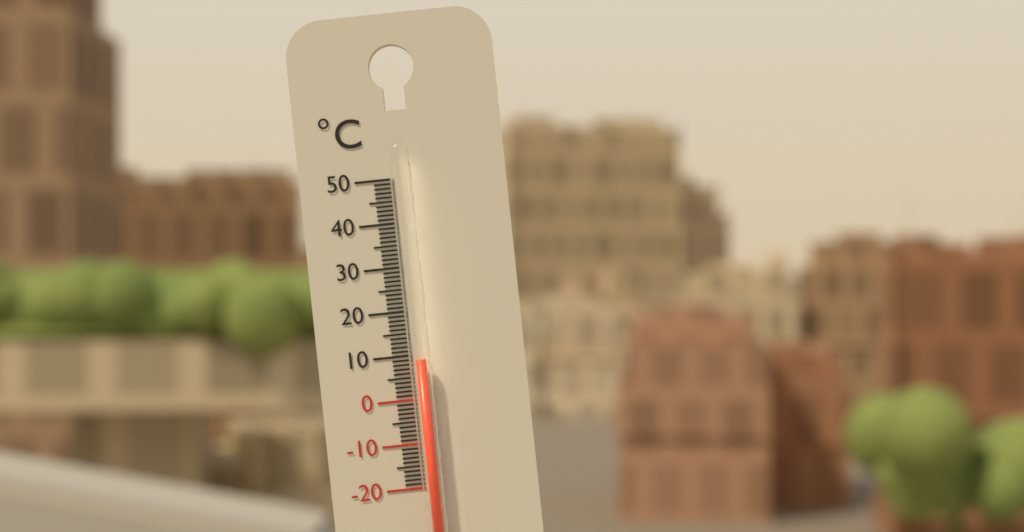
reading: 9 °C
